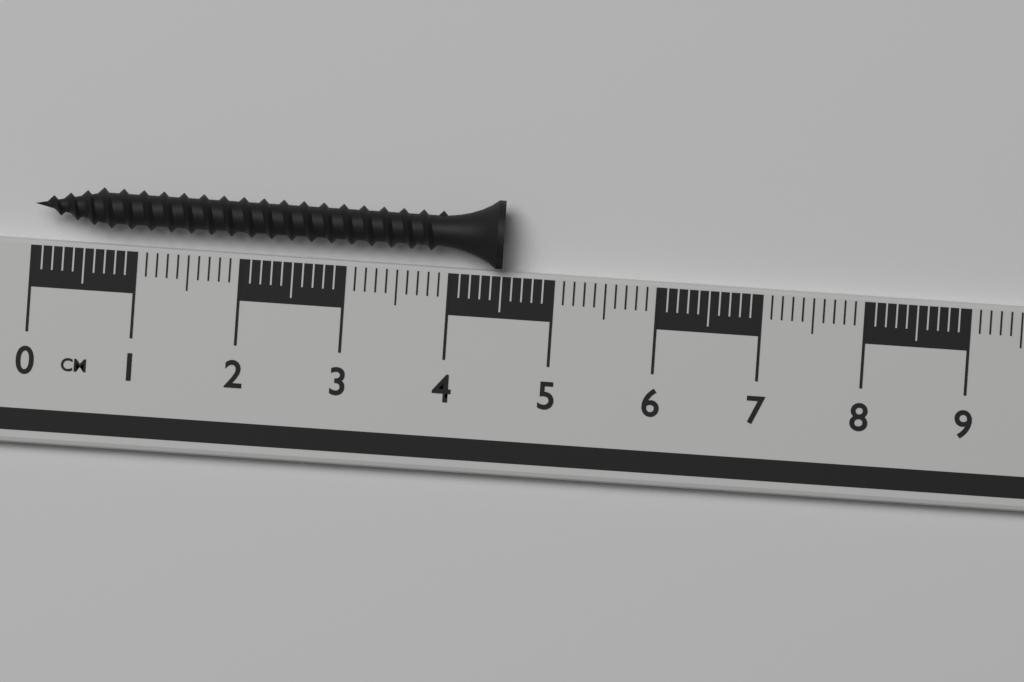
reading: 4.5 cm
